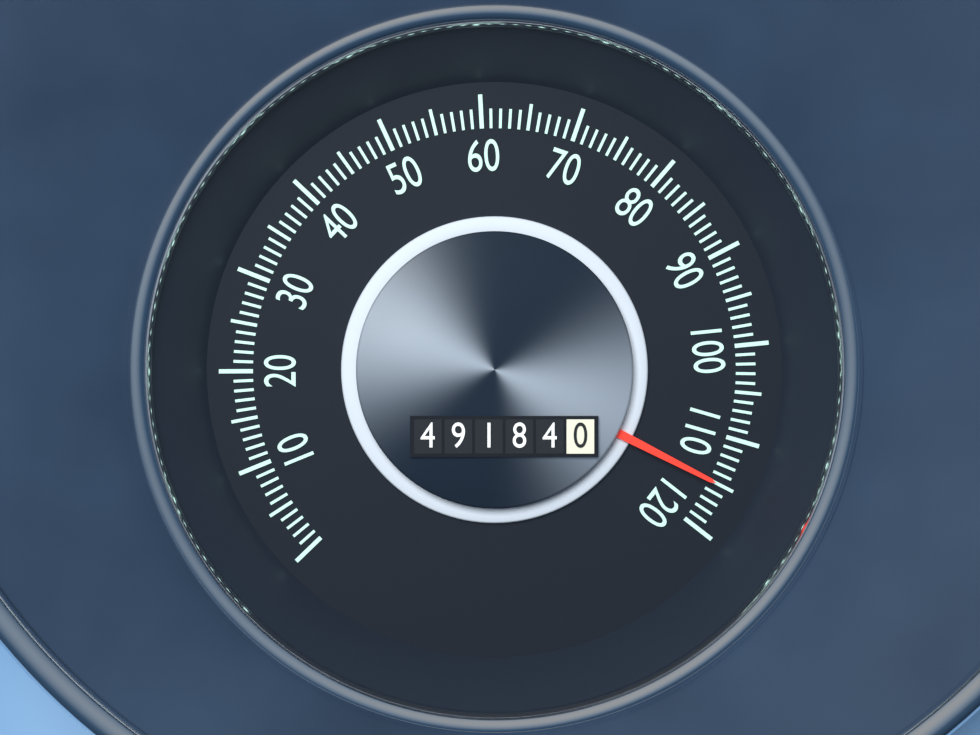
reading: 115 (no unit)
